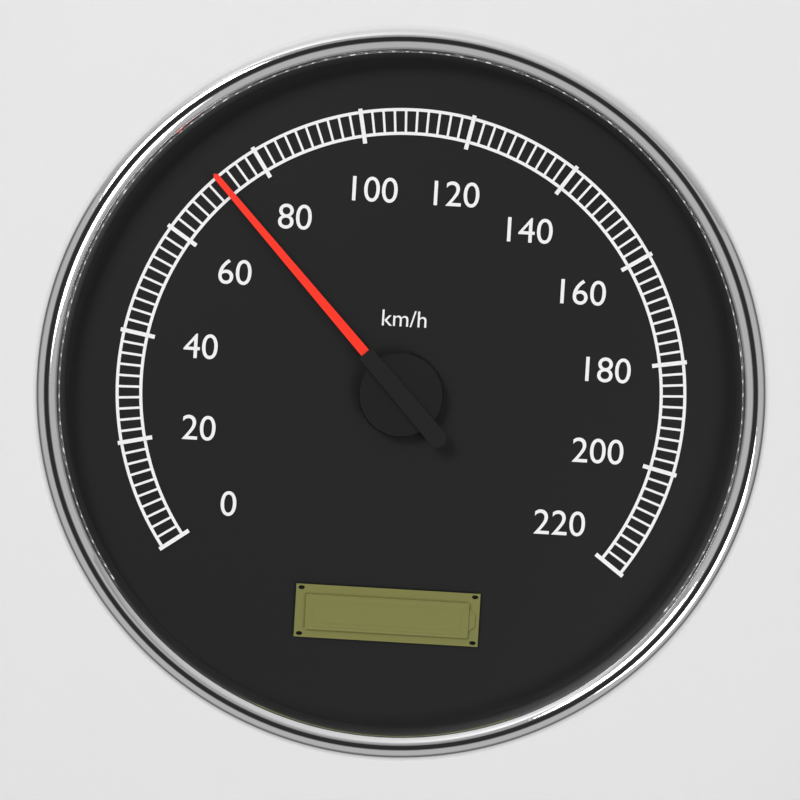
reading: 72 km/h
